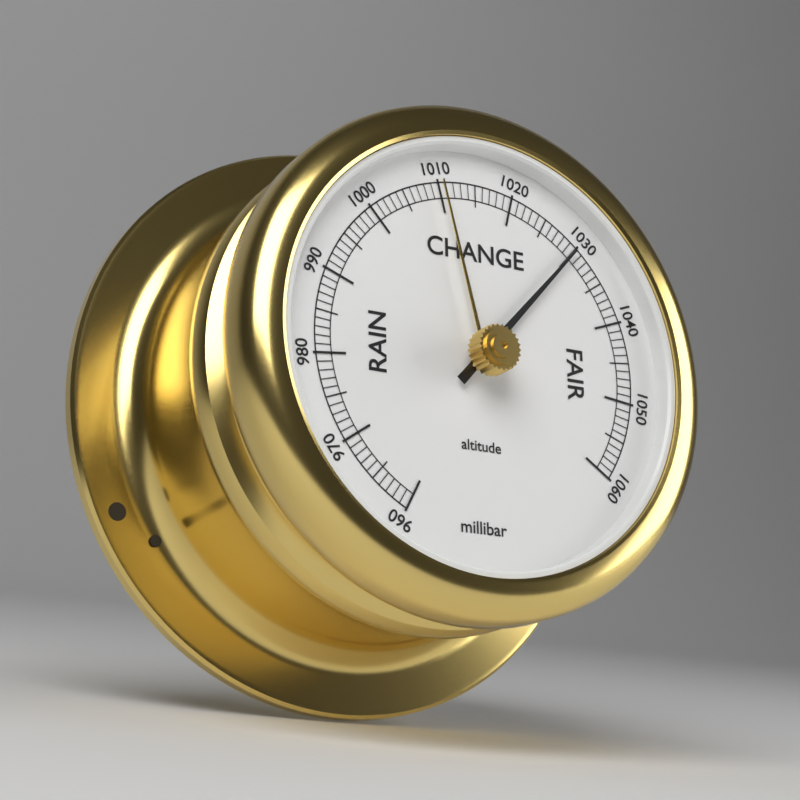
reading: 1030 millibar
